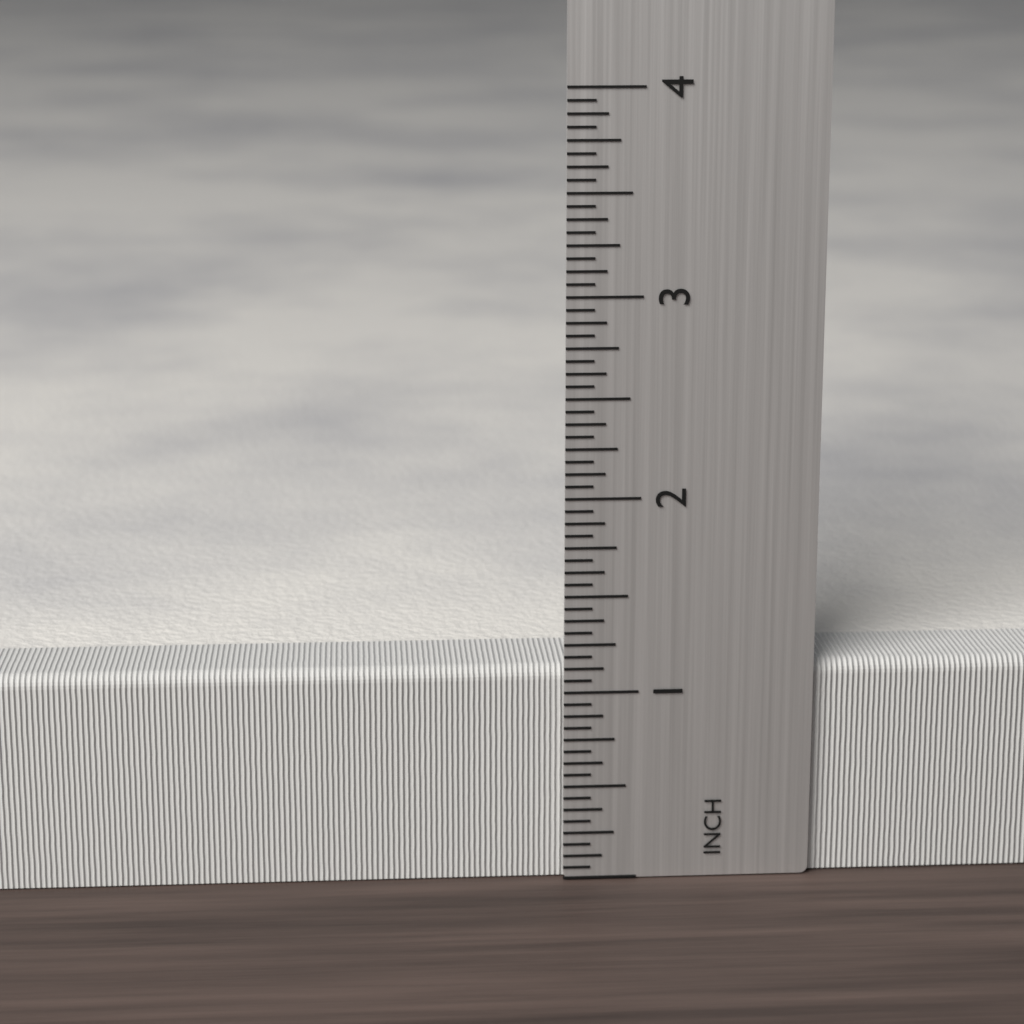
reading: 1.1250 inch
